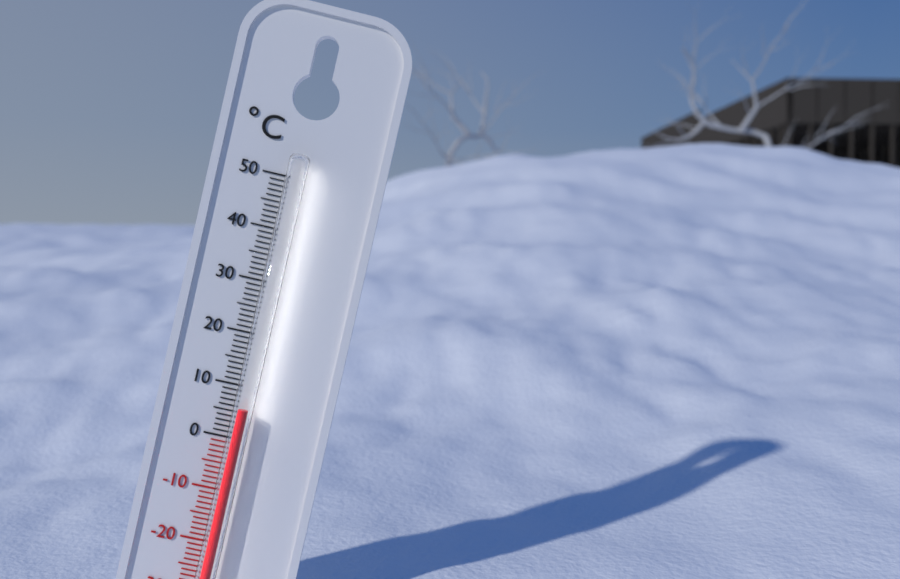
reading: 6 °C
